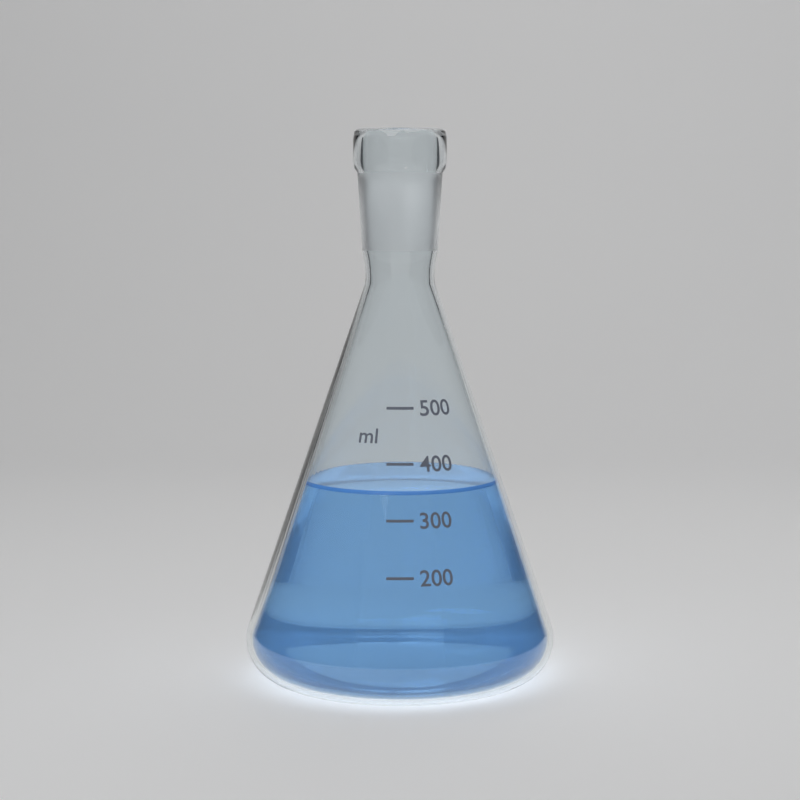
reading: 350 ml
